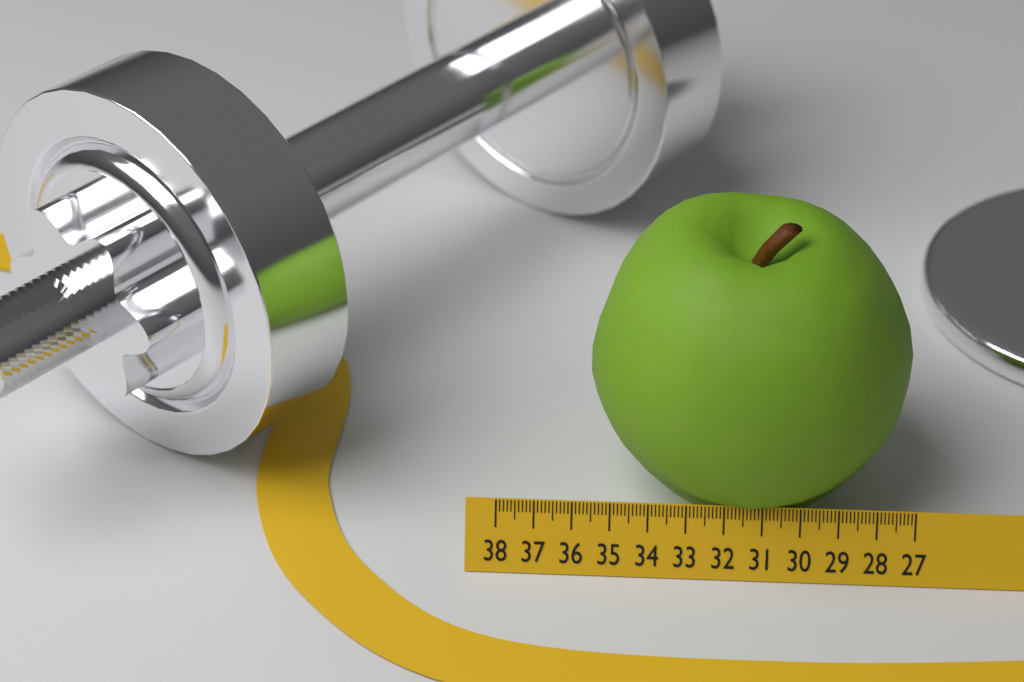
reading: 35.6 (no unit)
